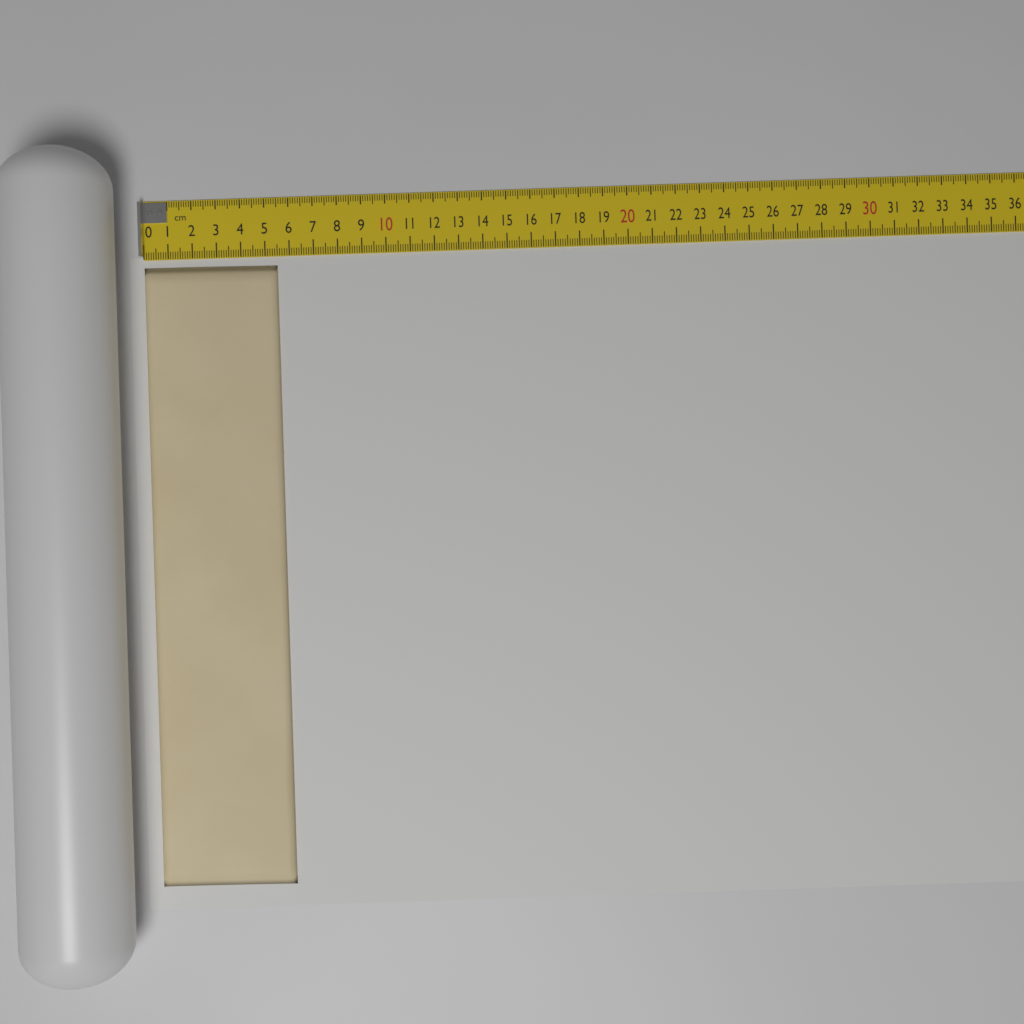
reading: 5.5 cm
